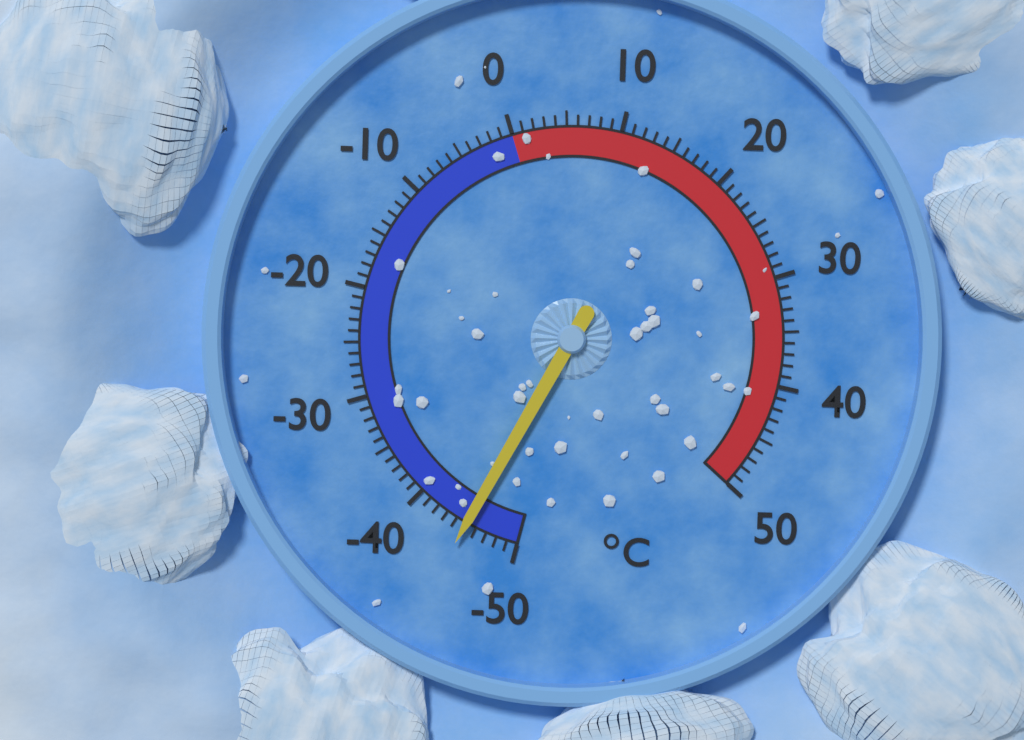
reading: -45 °C
